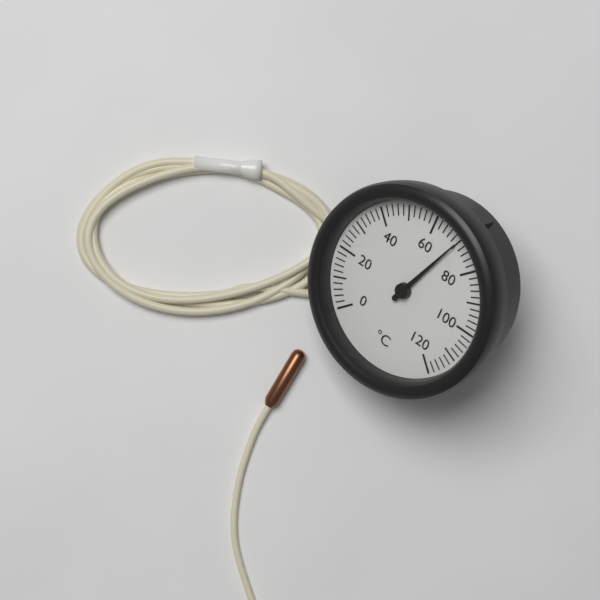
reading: 70 °C
